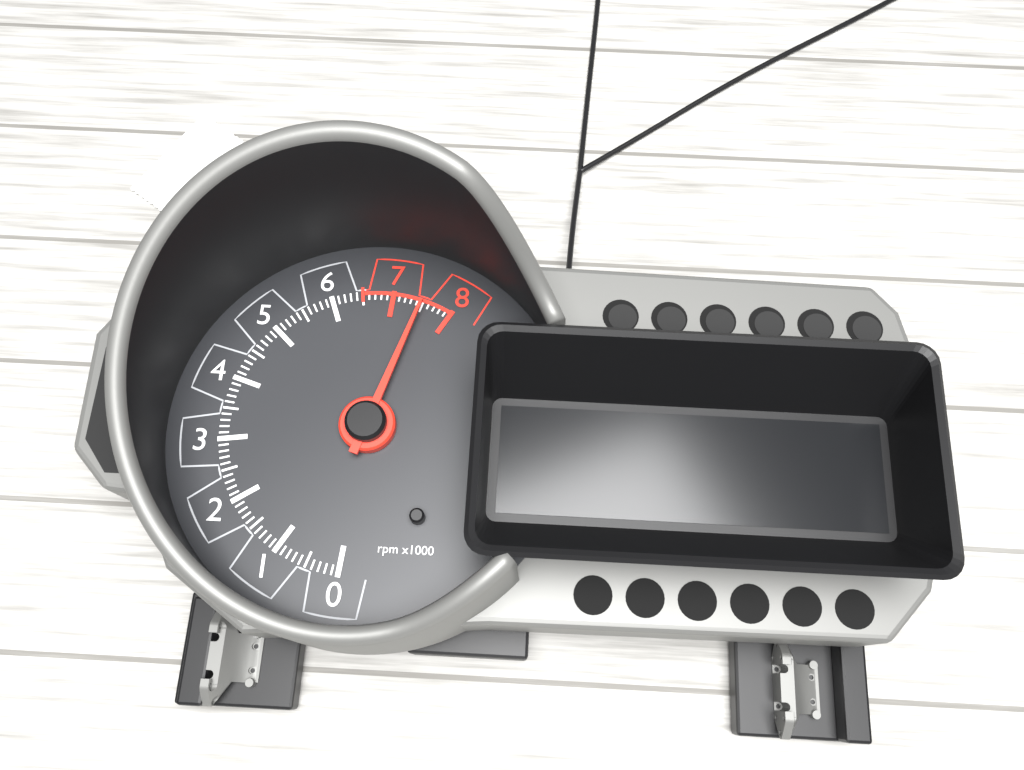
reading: 7500 rpm
